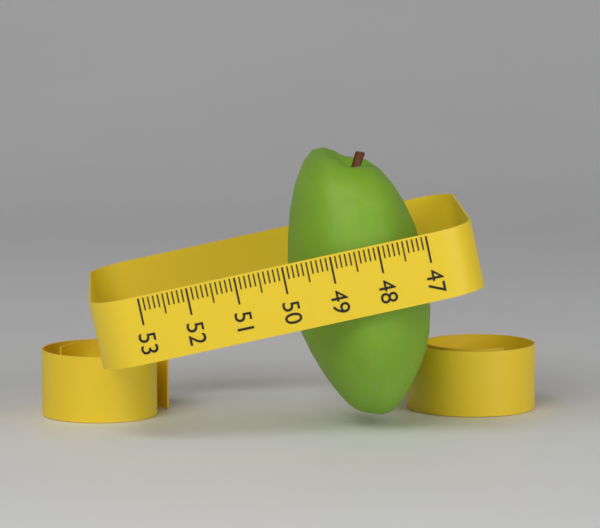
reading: 49.9 (no unit)
